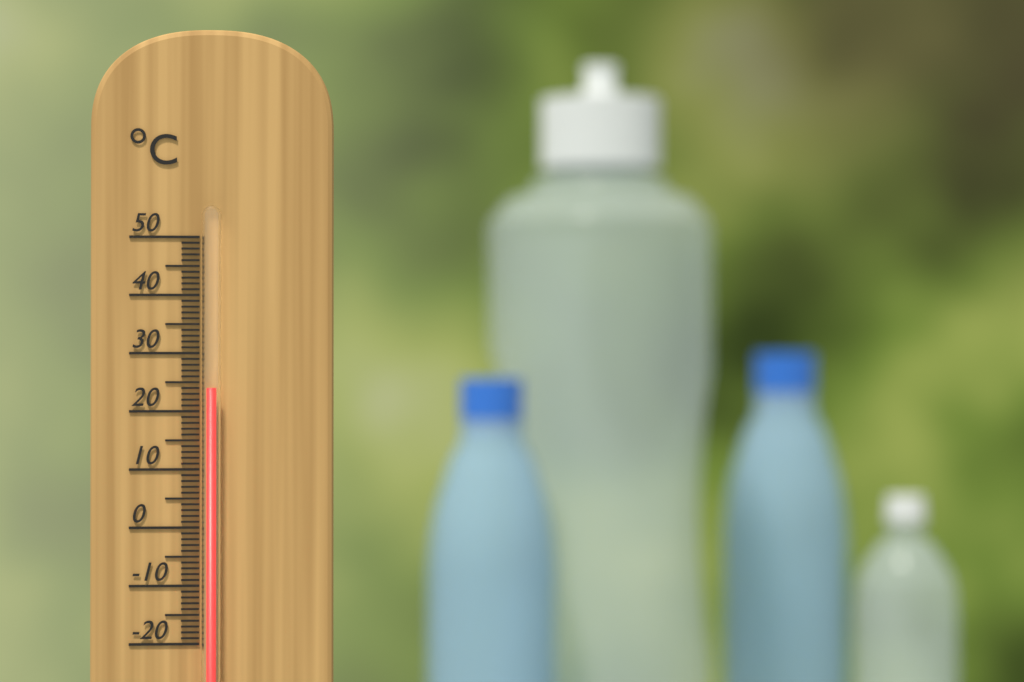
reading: 24 °C
